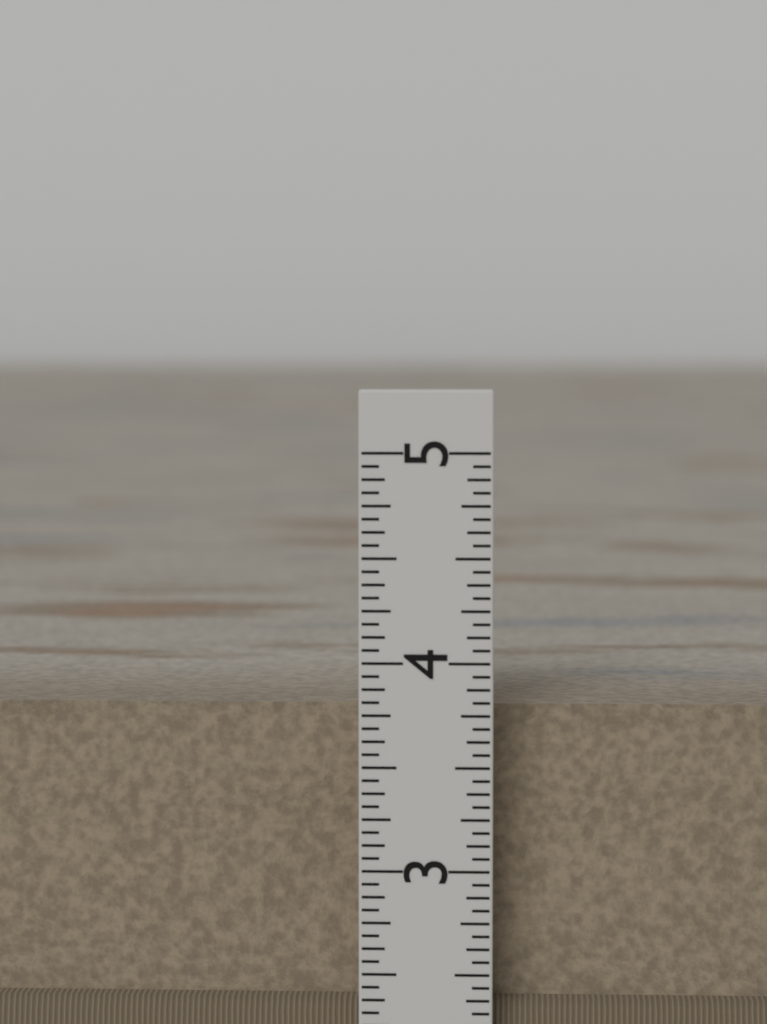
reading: 3.7500 in
